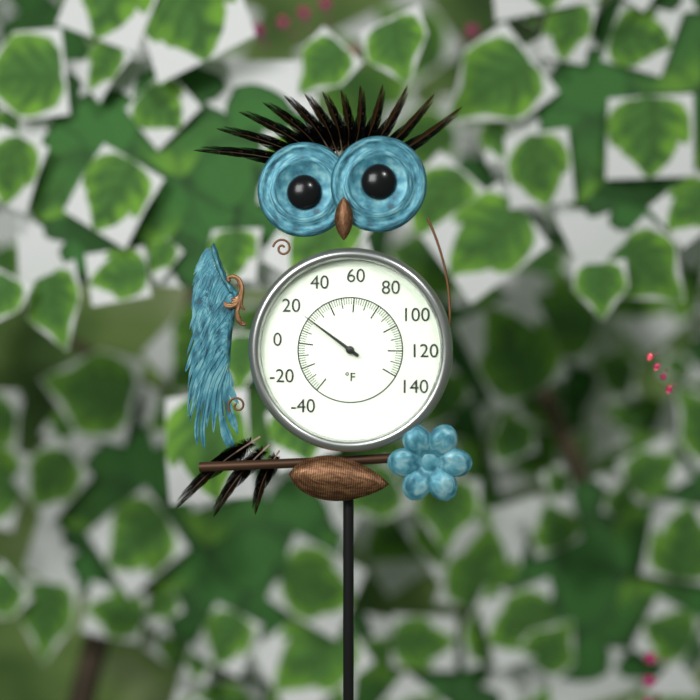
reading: 20 °F
